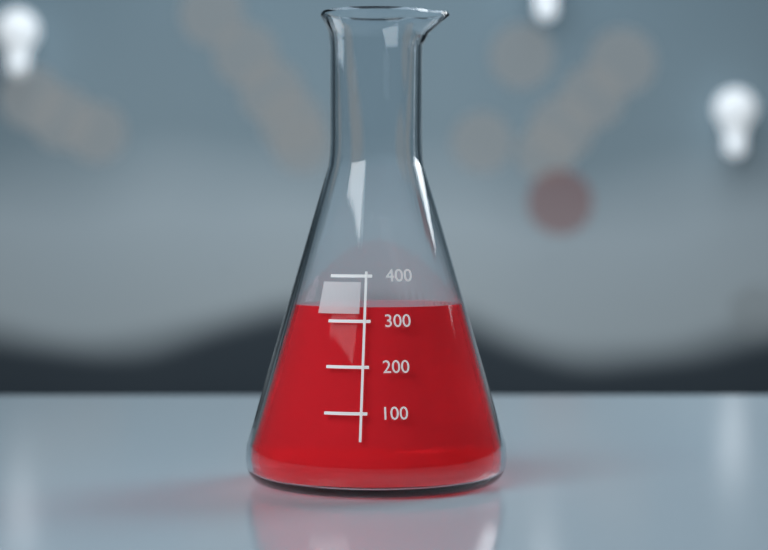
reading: 330 (no unit)
